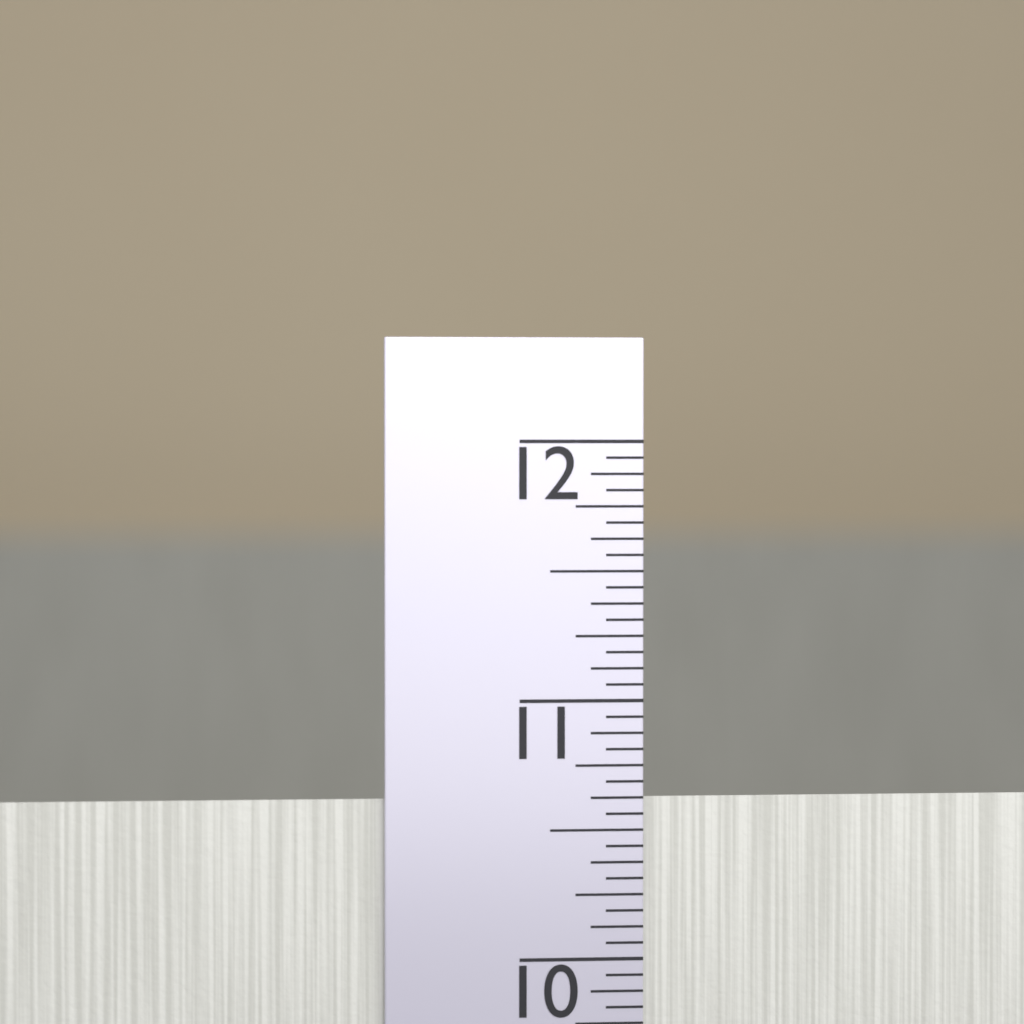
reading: 10.6250 in
